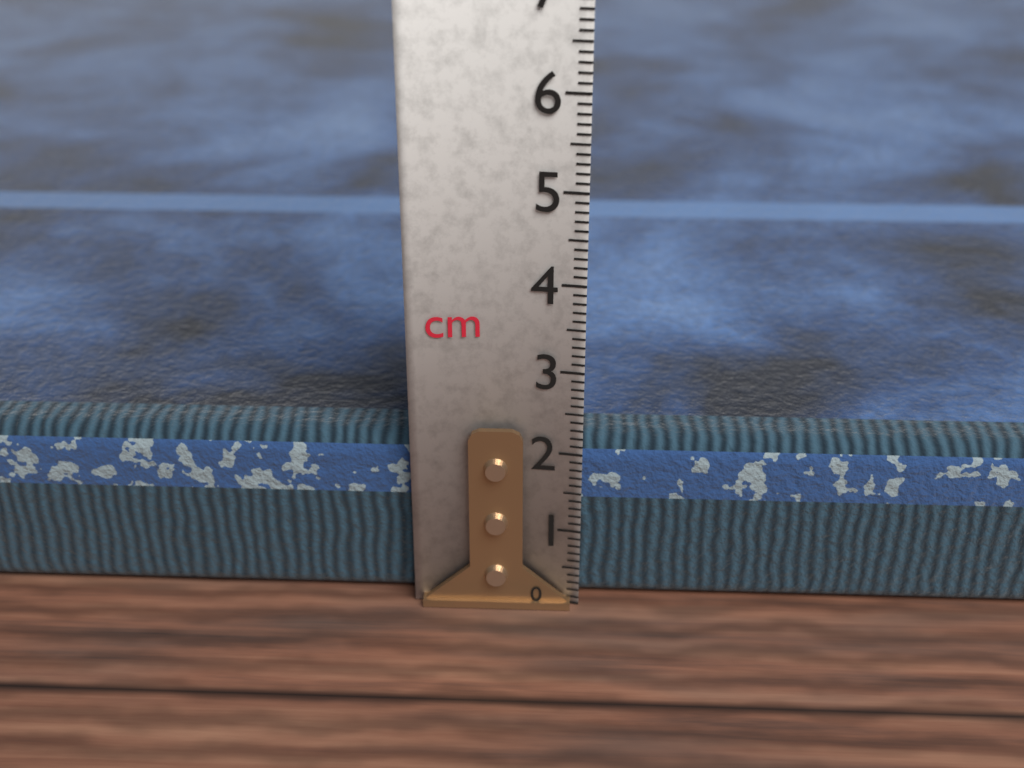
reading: 2.1 cm
